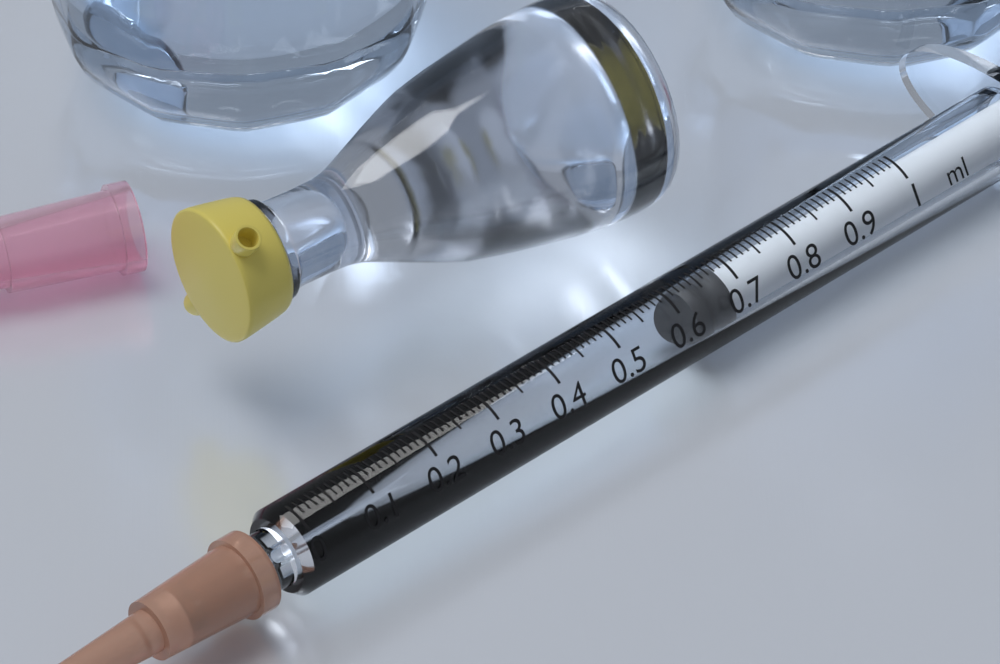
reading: 0.63 ml
